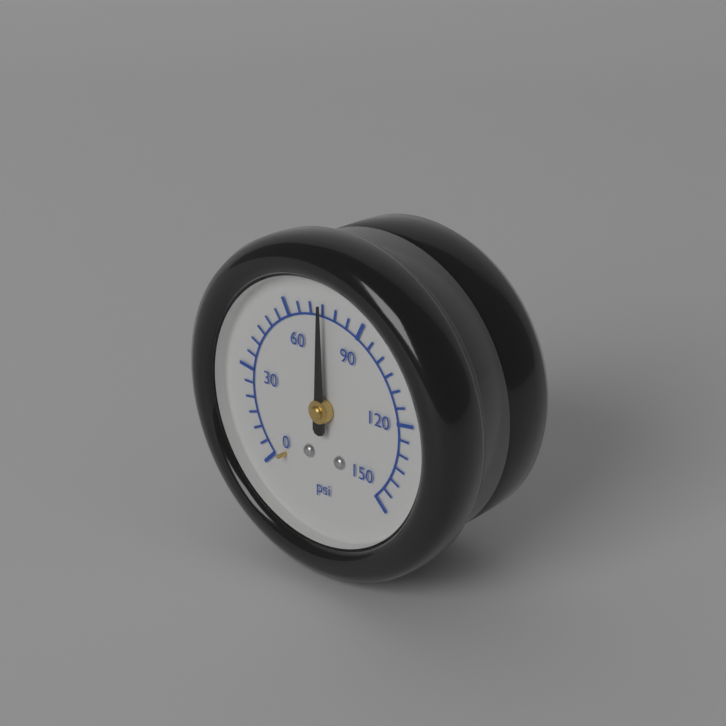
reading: 75 psi
